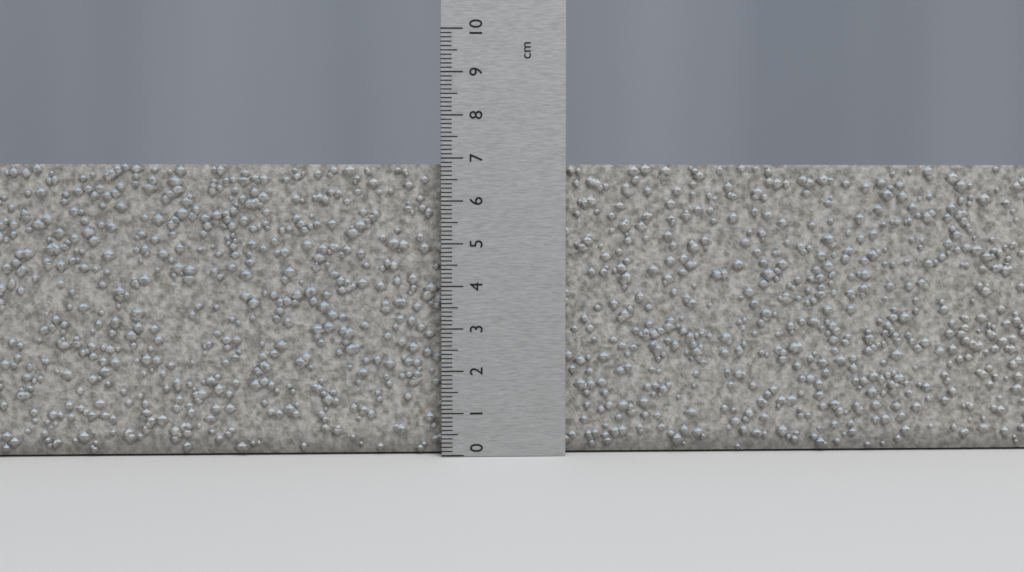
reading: 6.9 cm
